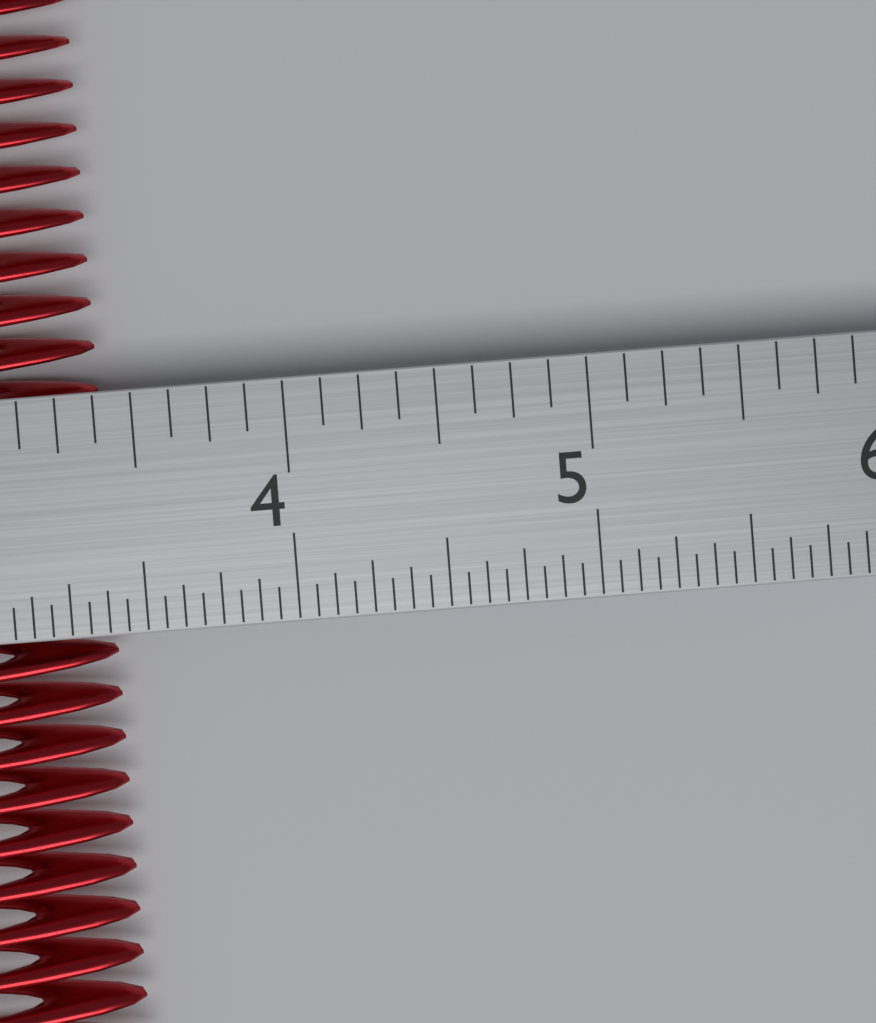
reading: 3.3750 in
